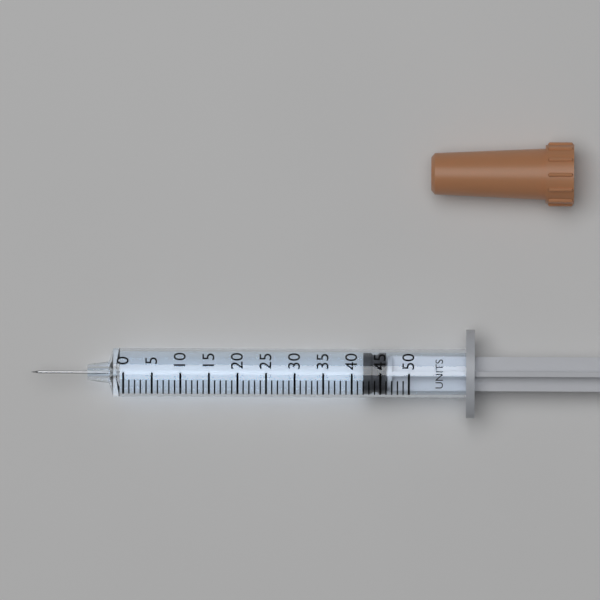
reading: 42 units
